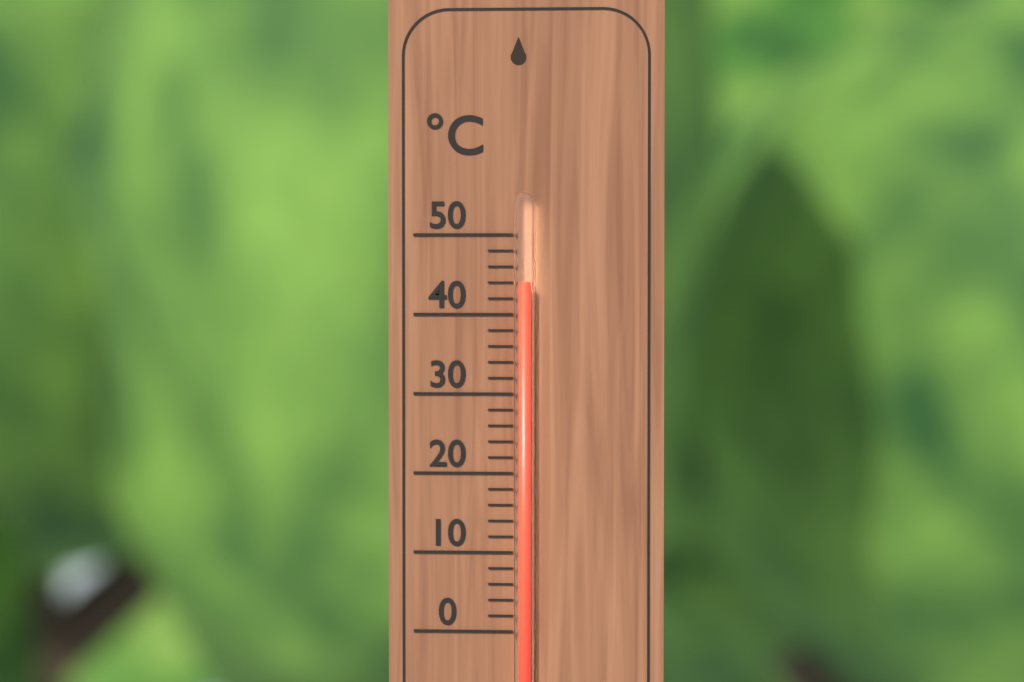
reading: 44 °C
